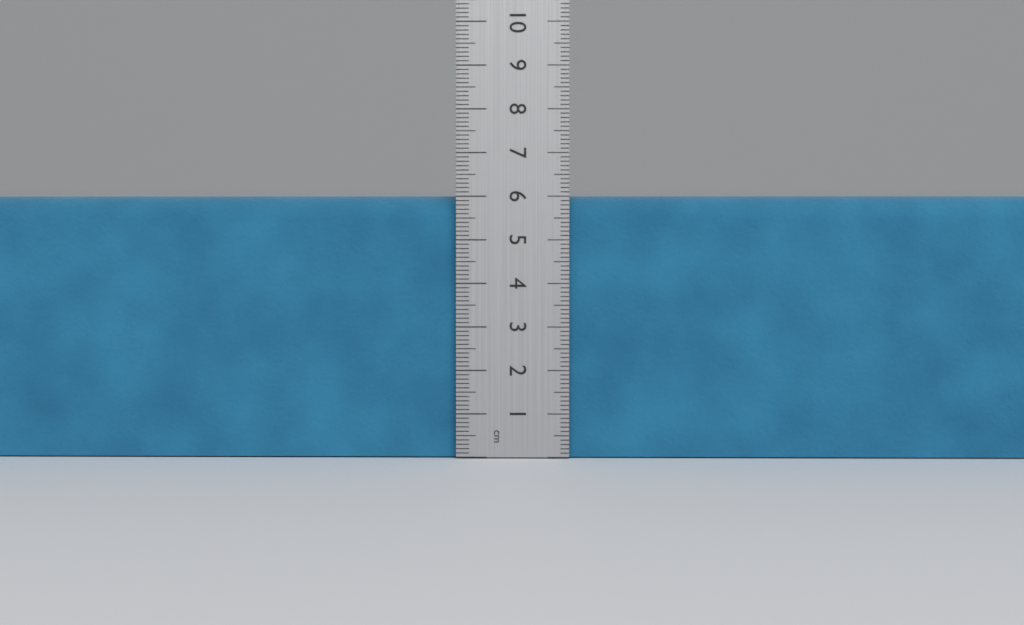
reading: 6.0 cm
